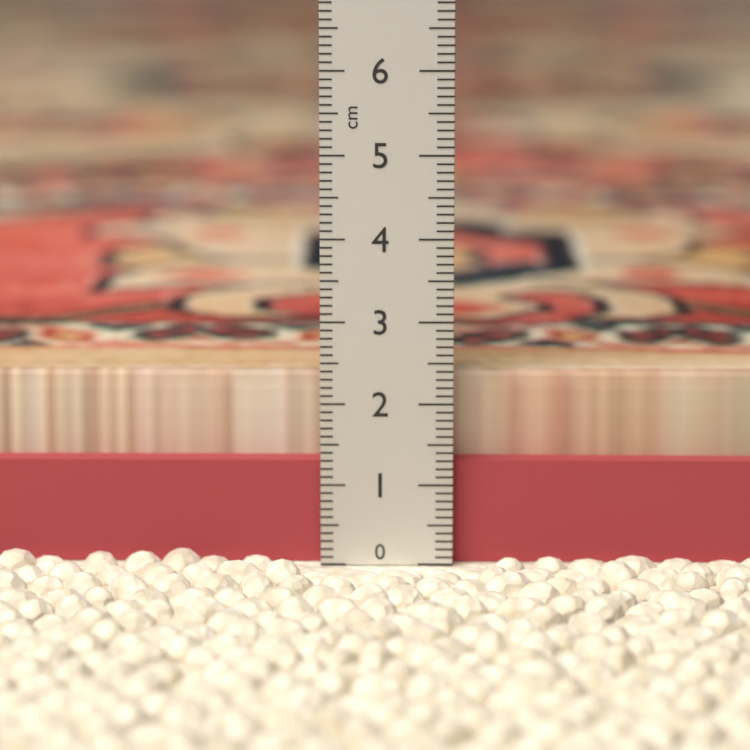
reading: 2.3 cm
